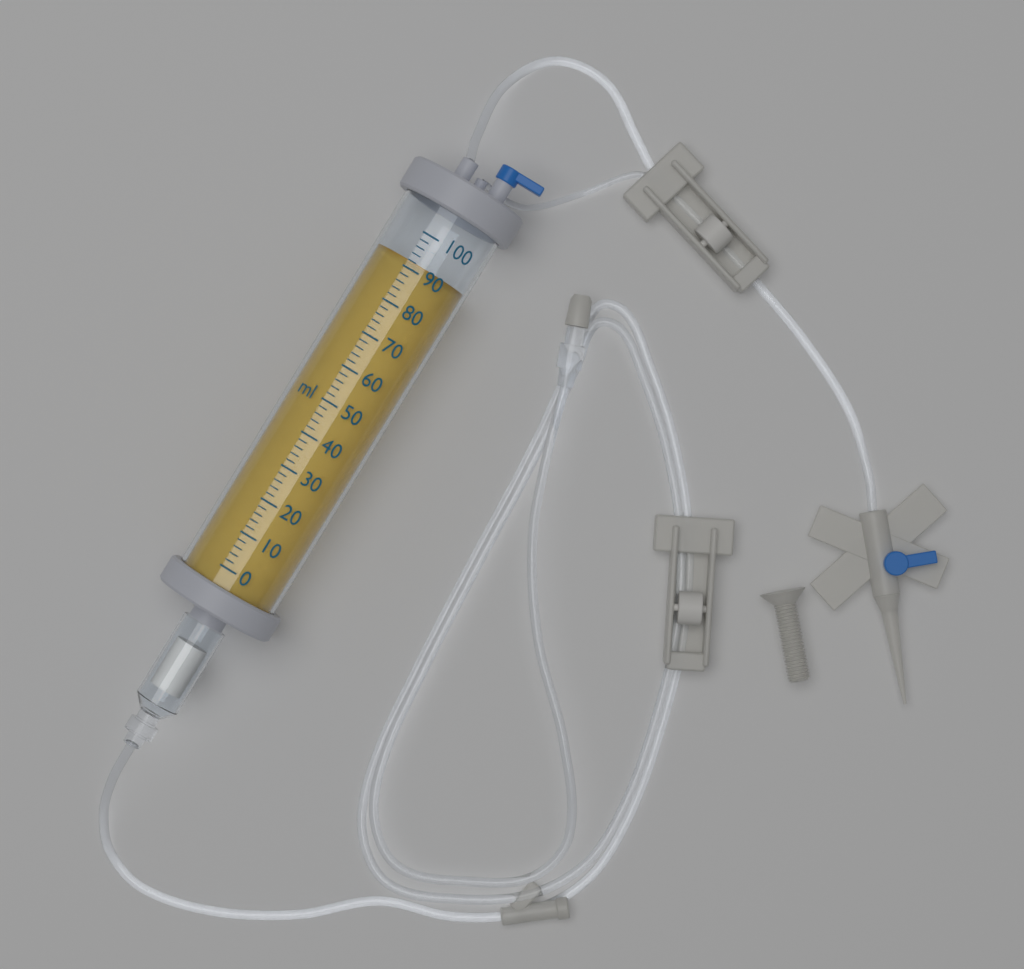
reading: 92 ml
